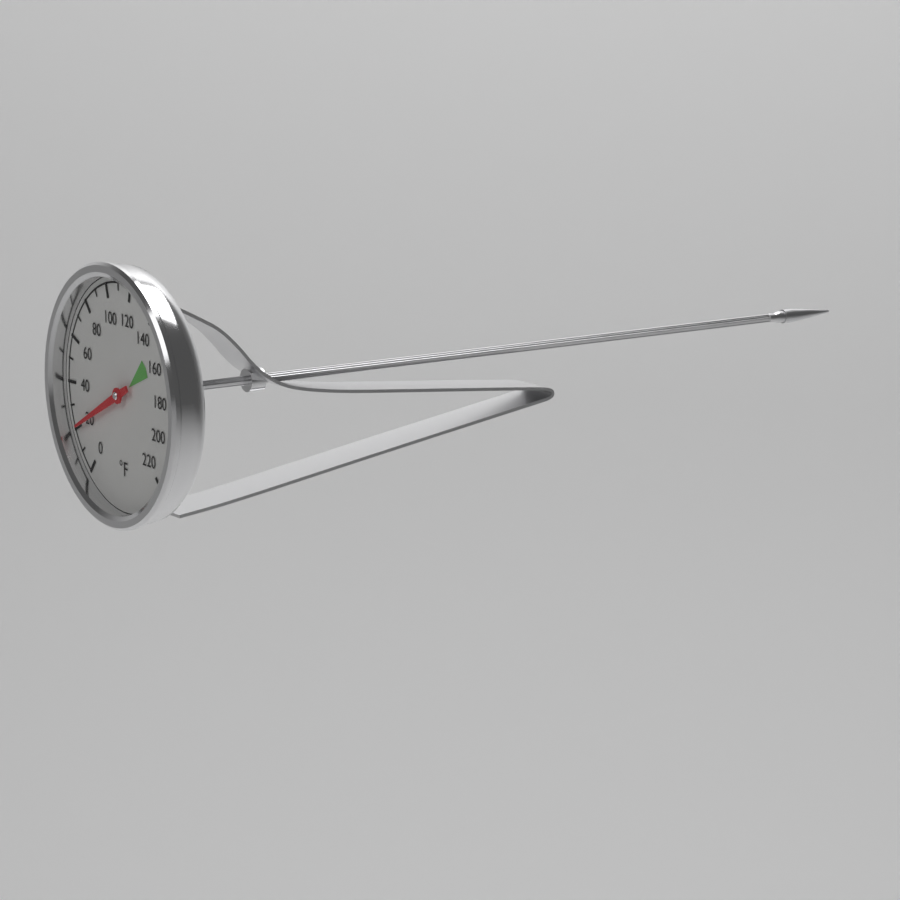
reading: 20 °F
